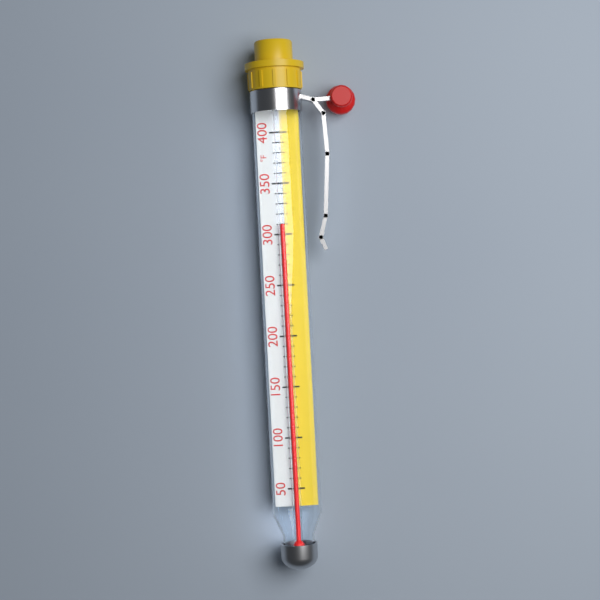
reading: 310 °F
